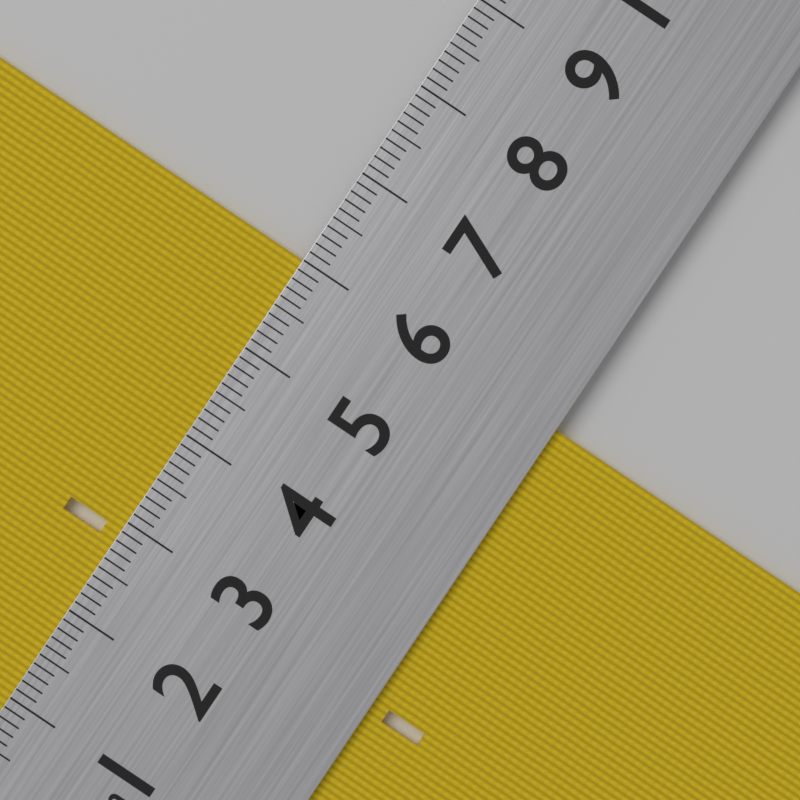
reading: 6.0 cm
